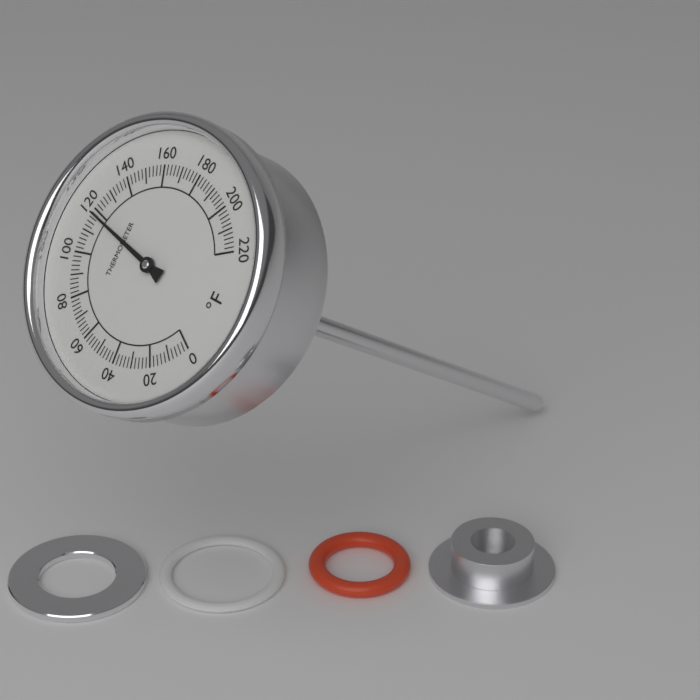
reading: 118 °F
